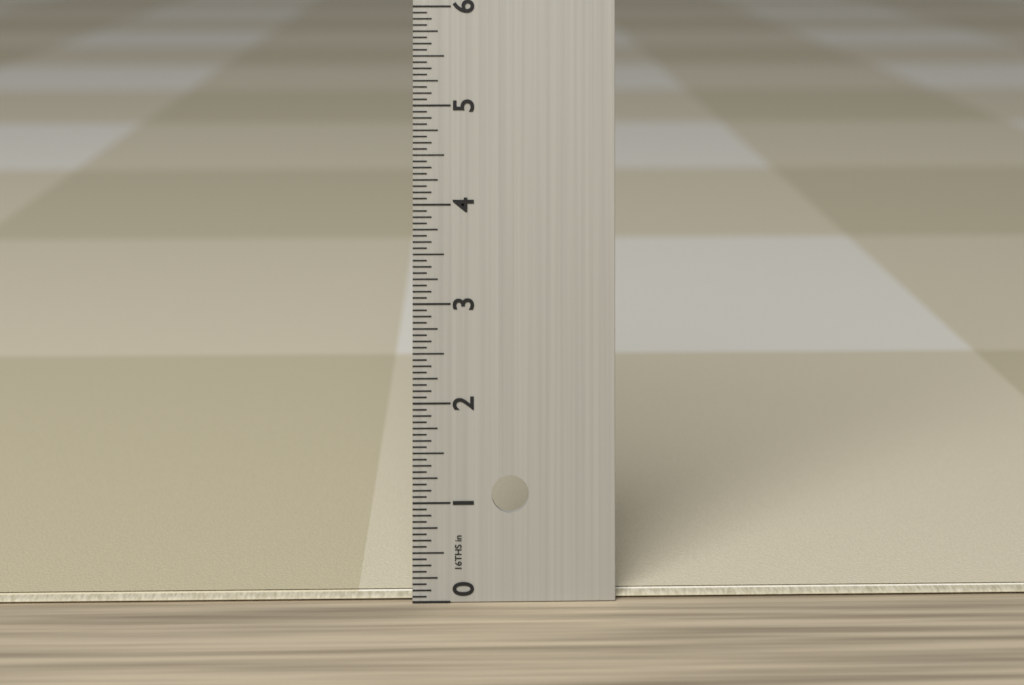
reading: 0.0625 in
